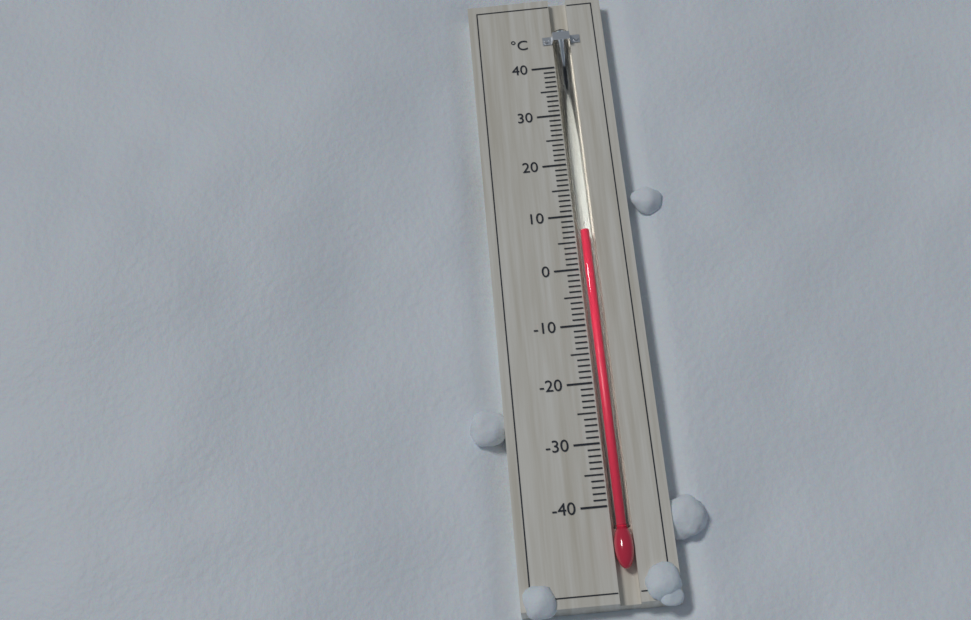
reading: 7 °C
